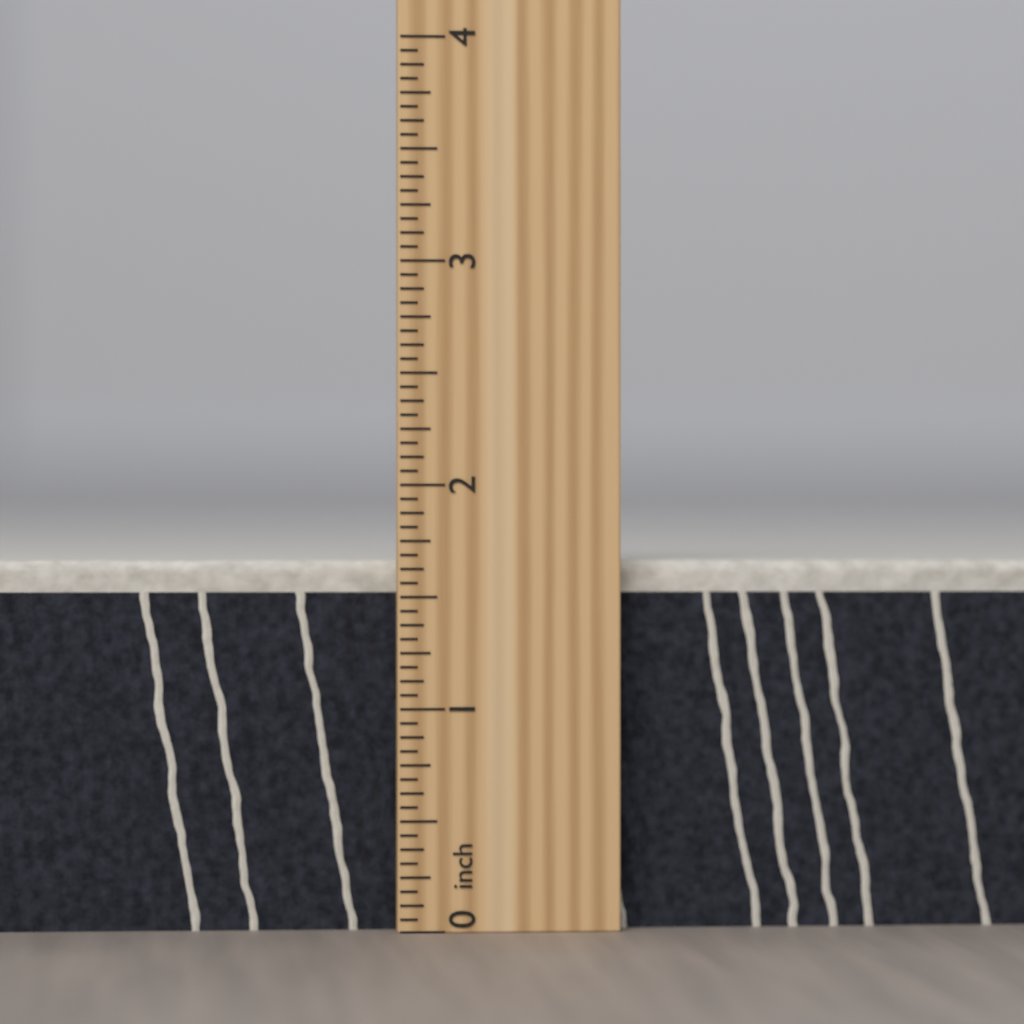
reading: 1.6875 inch
